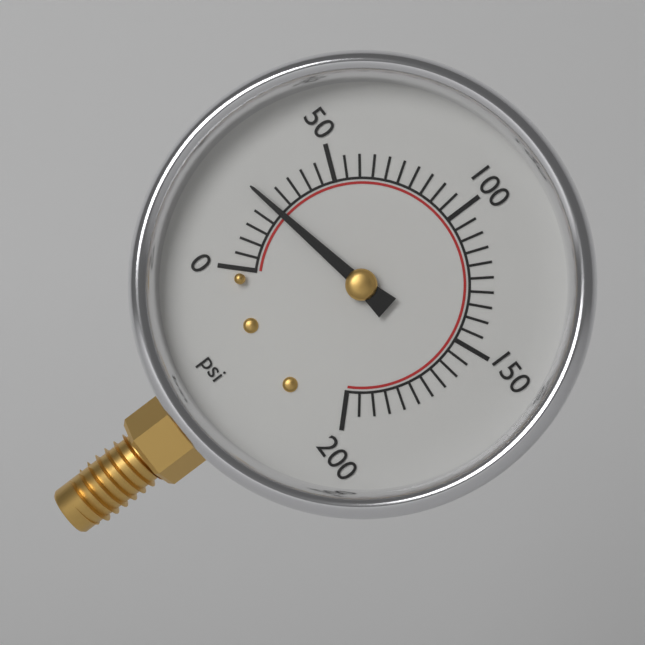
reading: 25 psi
